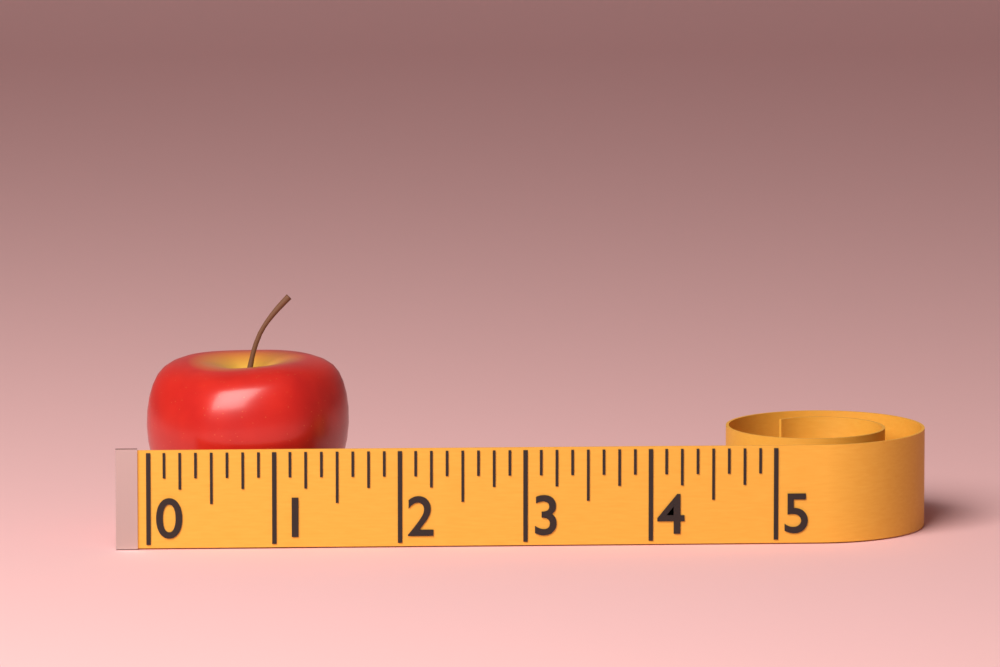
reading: 1.625 (no unit)
